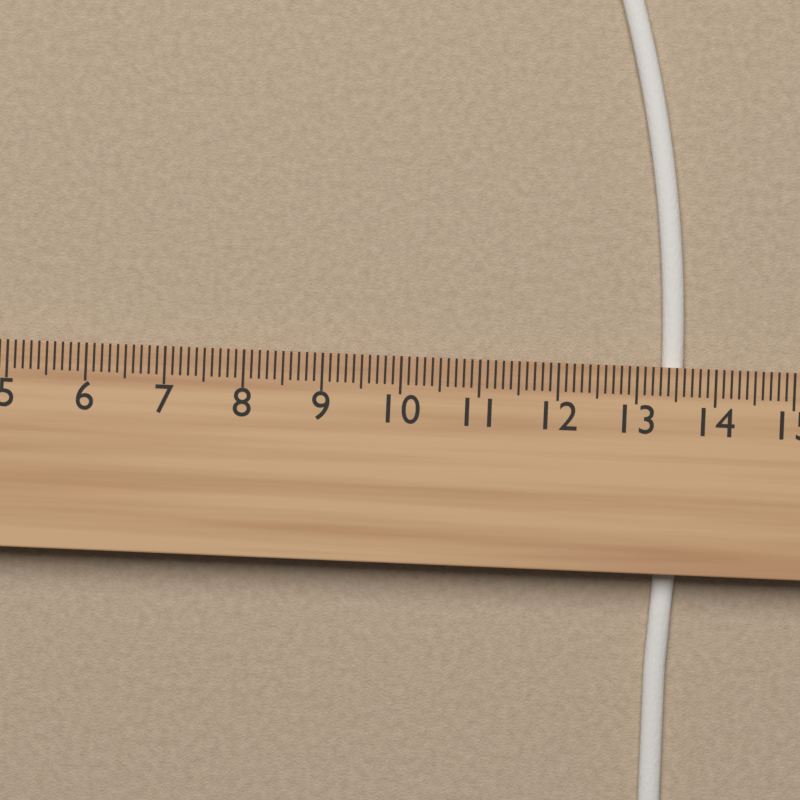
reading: 13.6 cm
